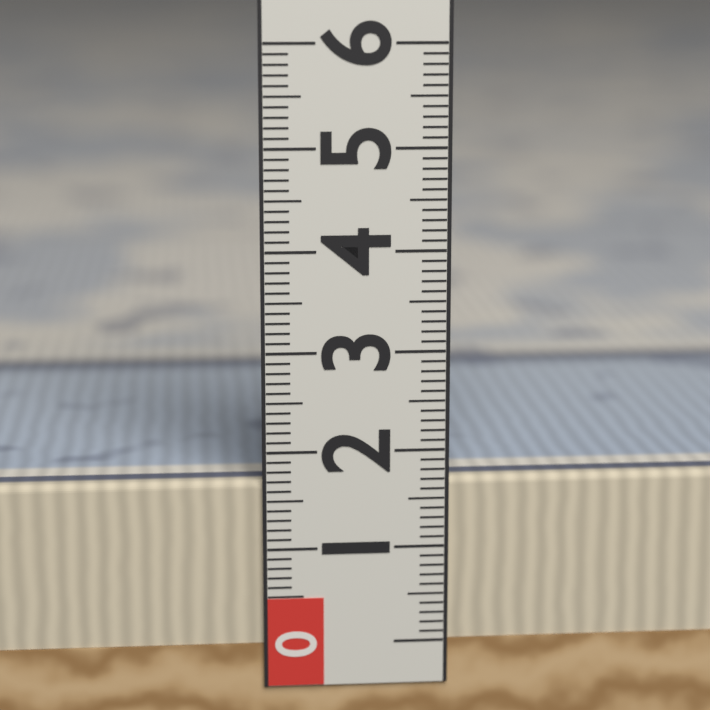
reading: 1.7 (no unit)
